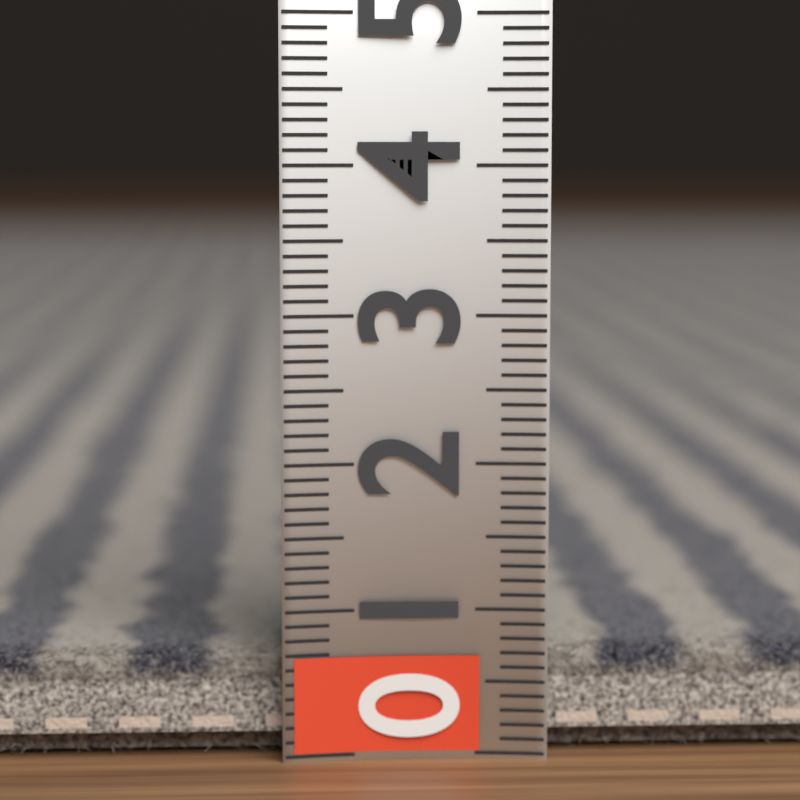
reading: 0.7 (no unit)
